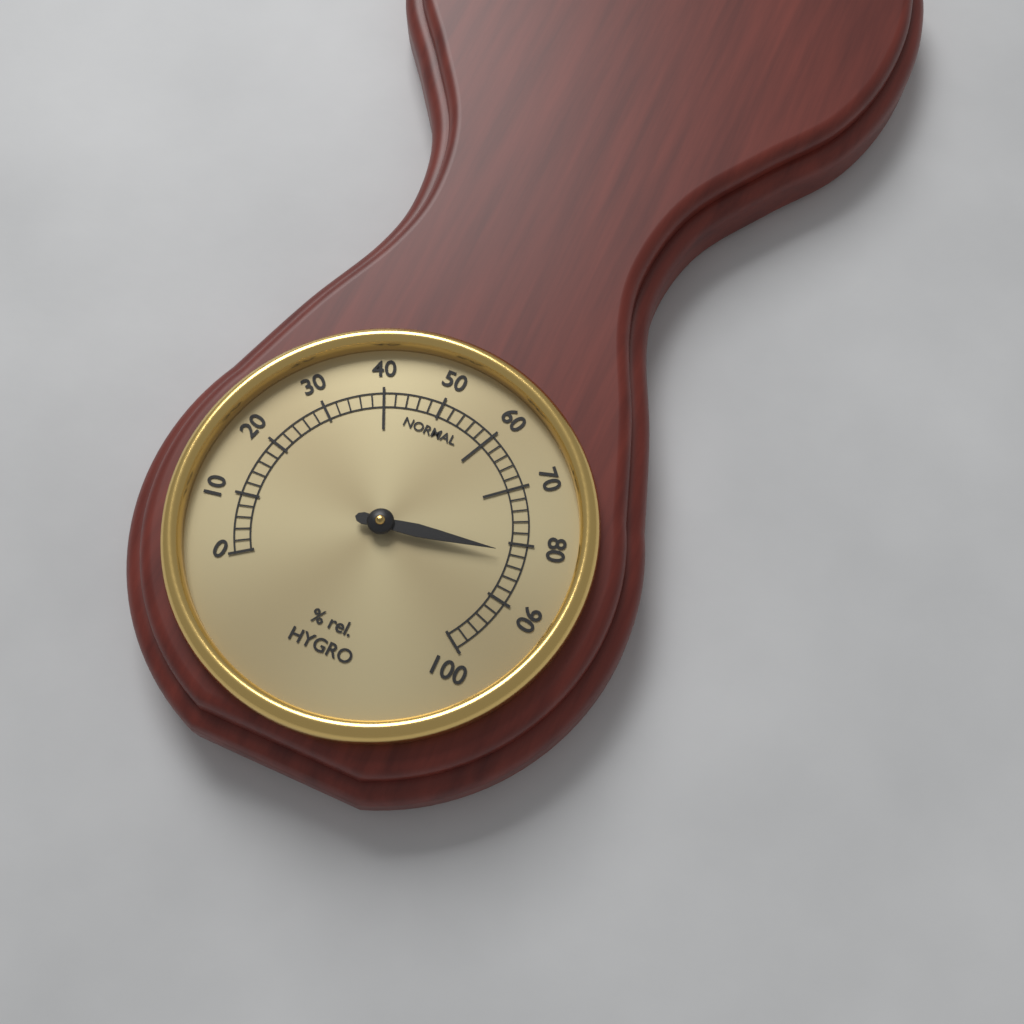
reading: 82 % rel.
